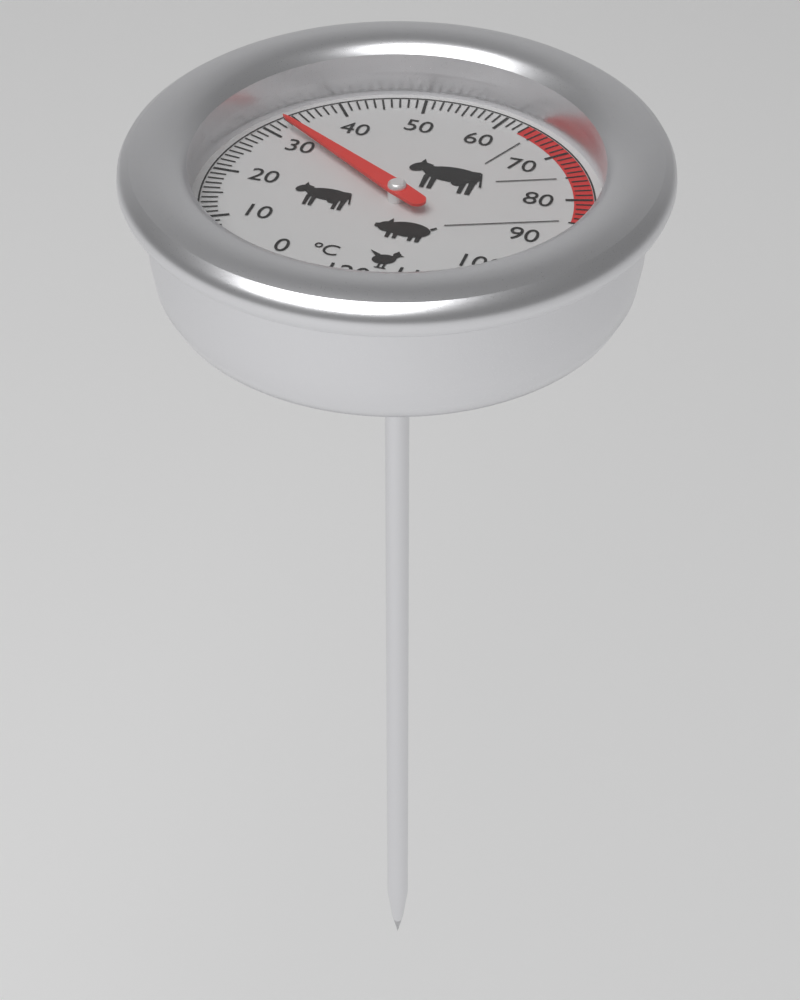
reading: 32 °C
